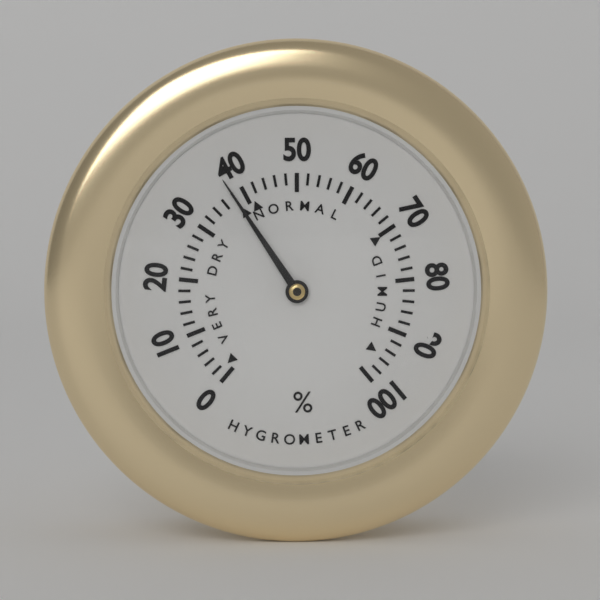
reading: 38 %
